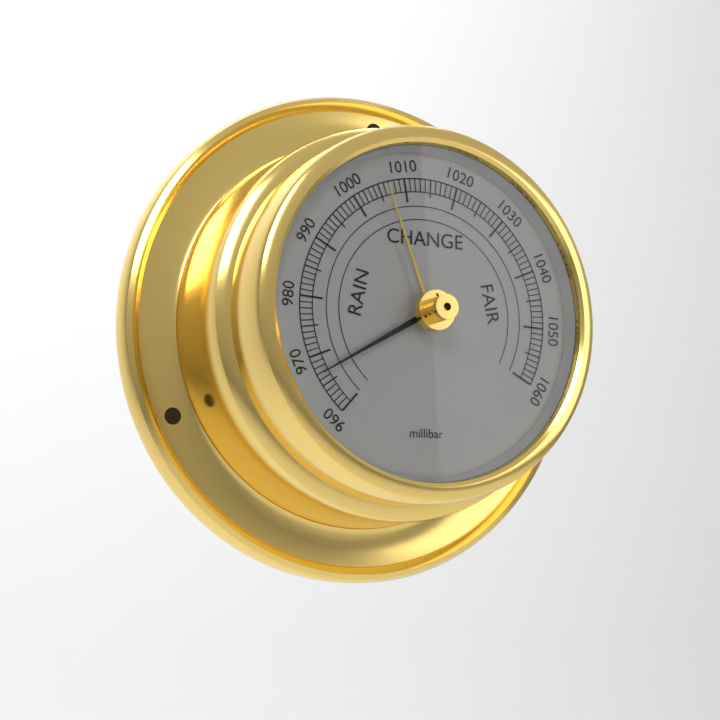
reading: 967 millibar
